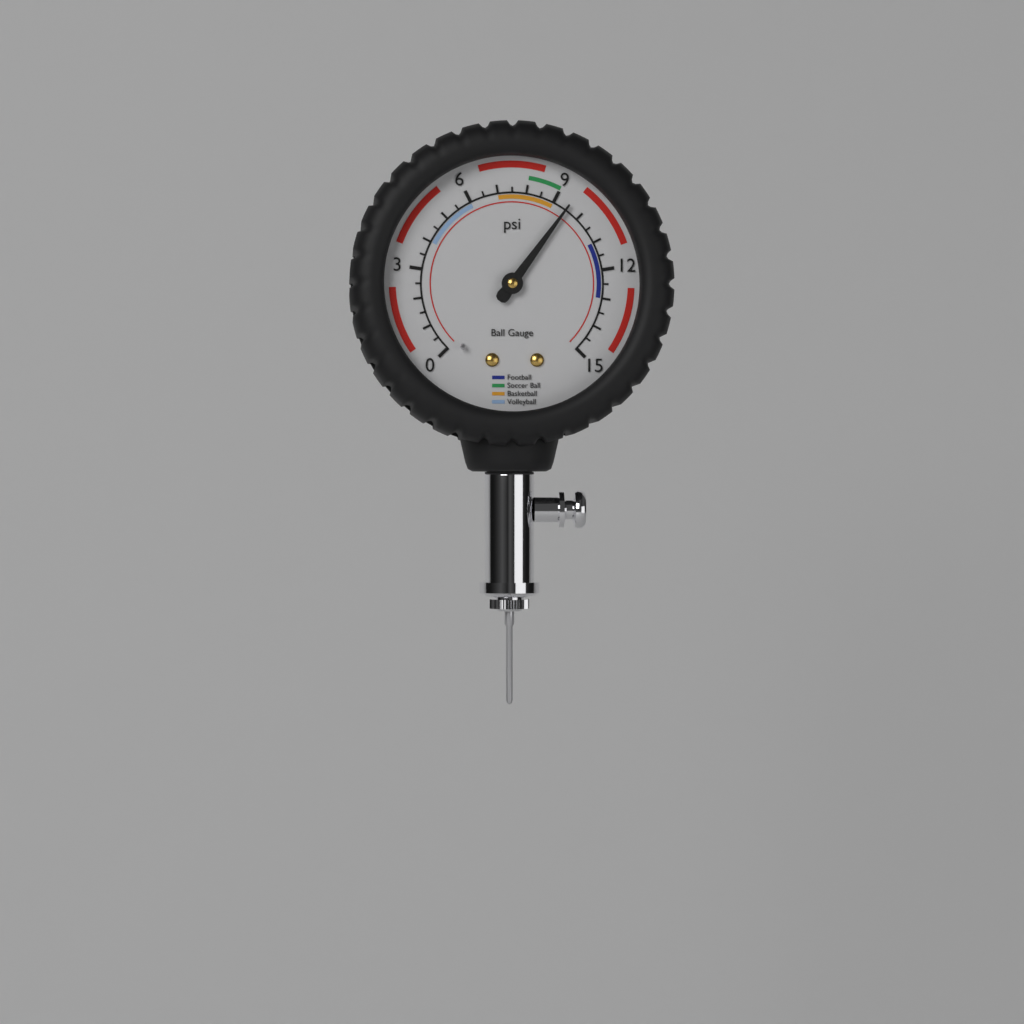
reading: 9.5 psi
